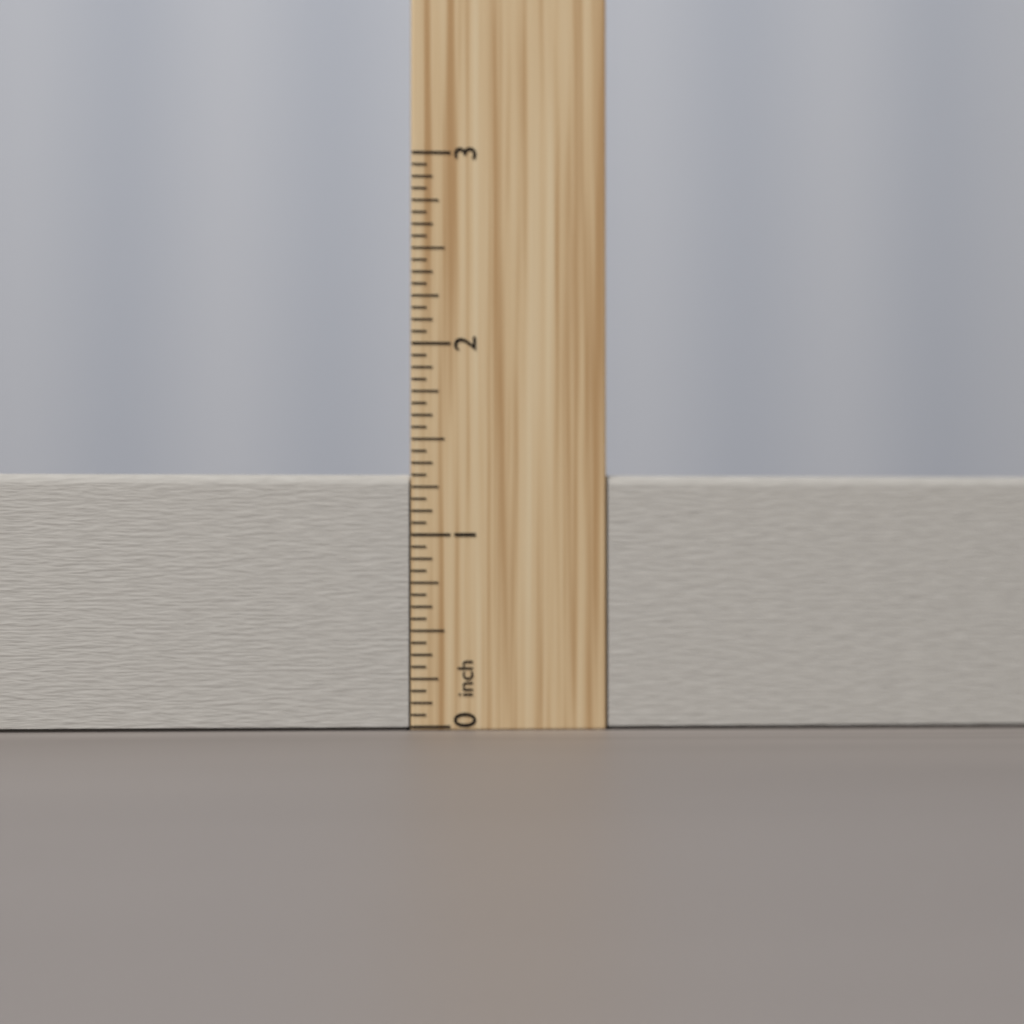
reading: 1.3125 inch
